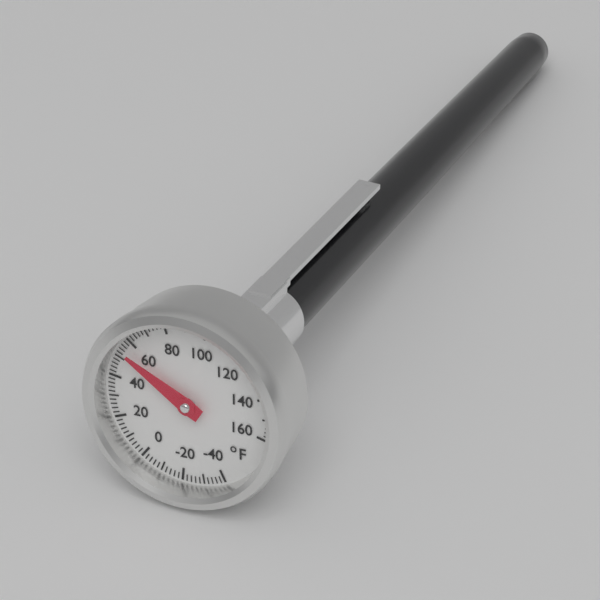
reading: 54 °F
